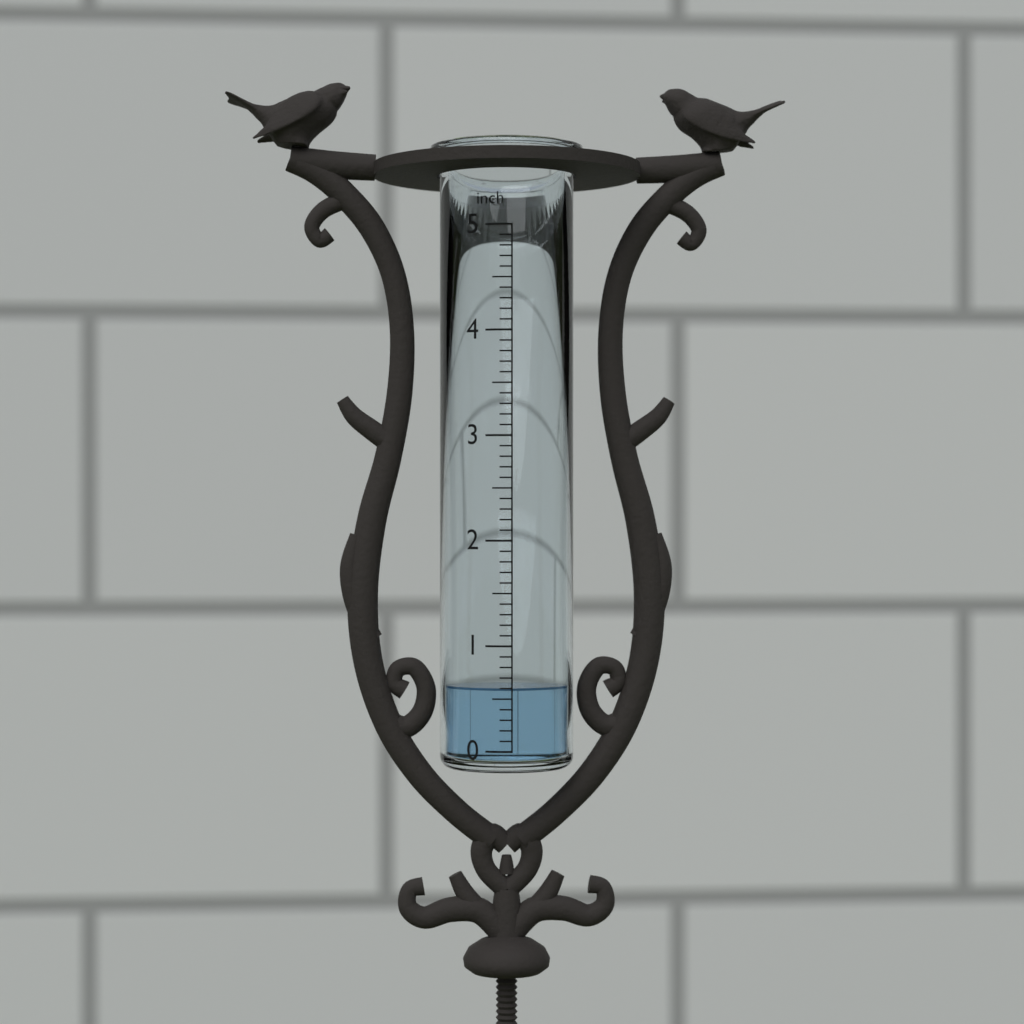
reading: 0.6 inch
